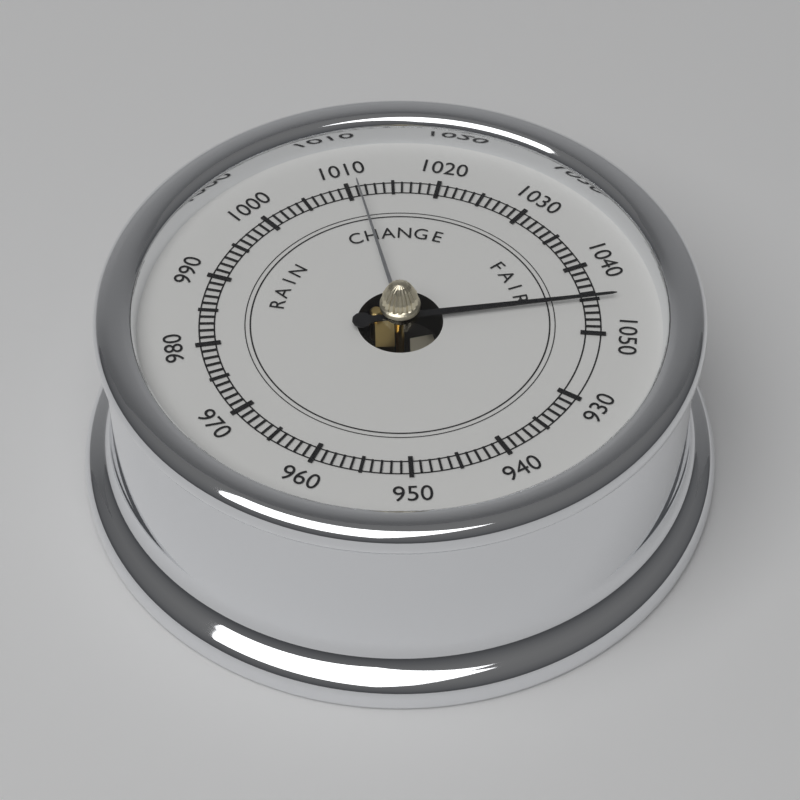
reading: 1045 (no unit)
